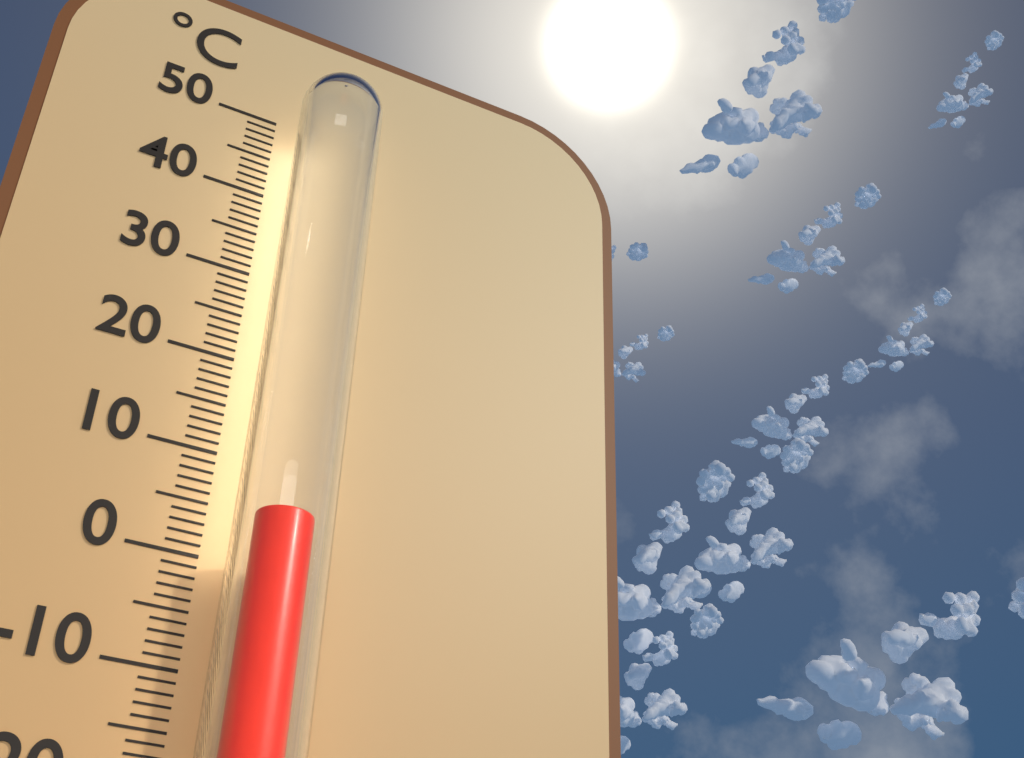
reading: 2 °C
